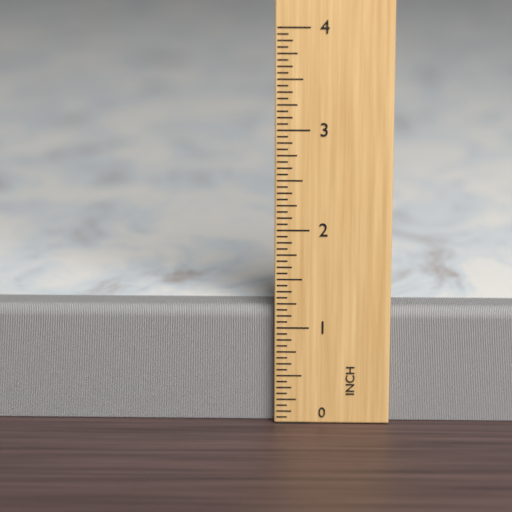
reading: 1.1875 in
